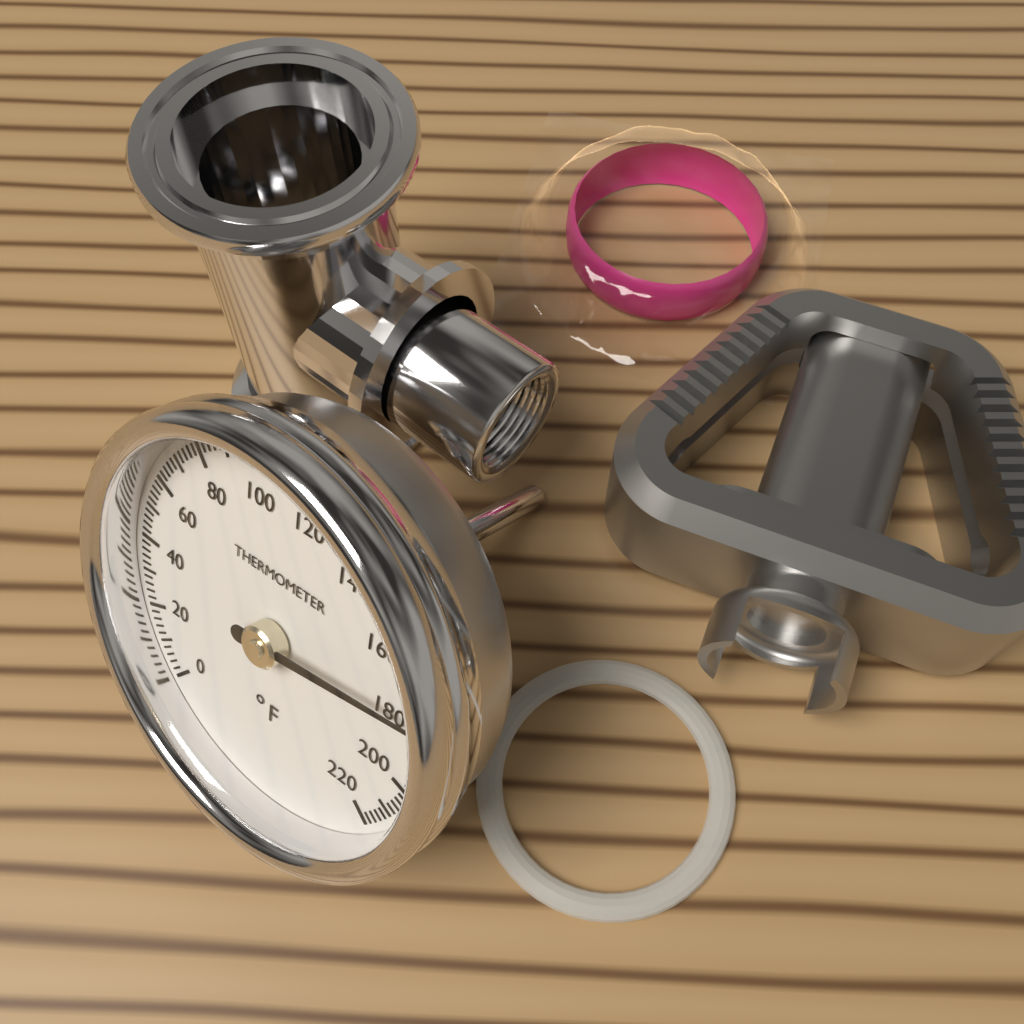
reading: 178 °F
